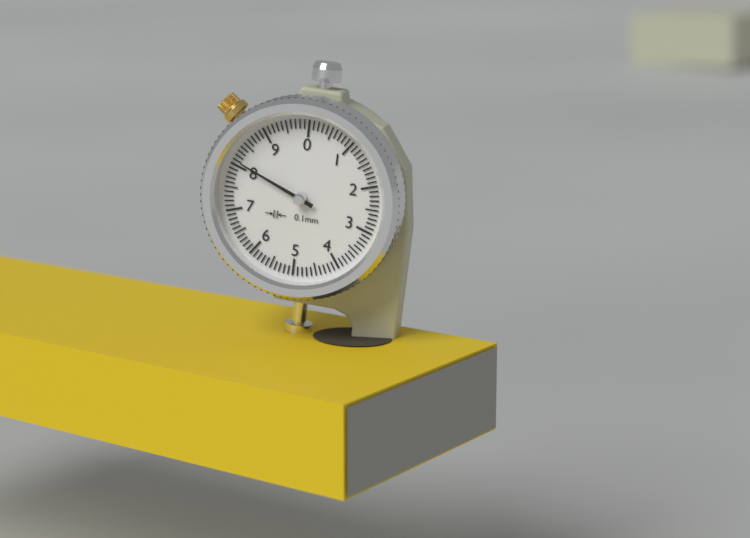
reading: 8.1 mm
